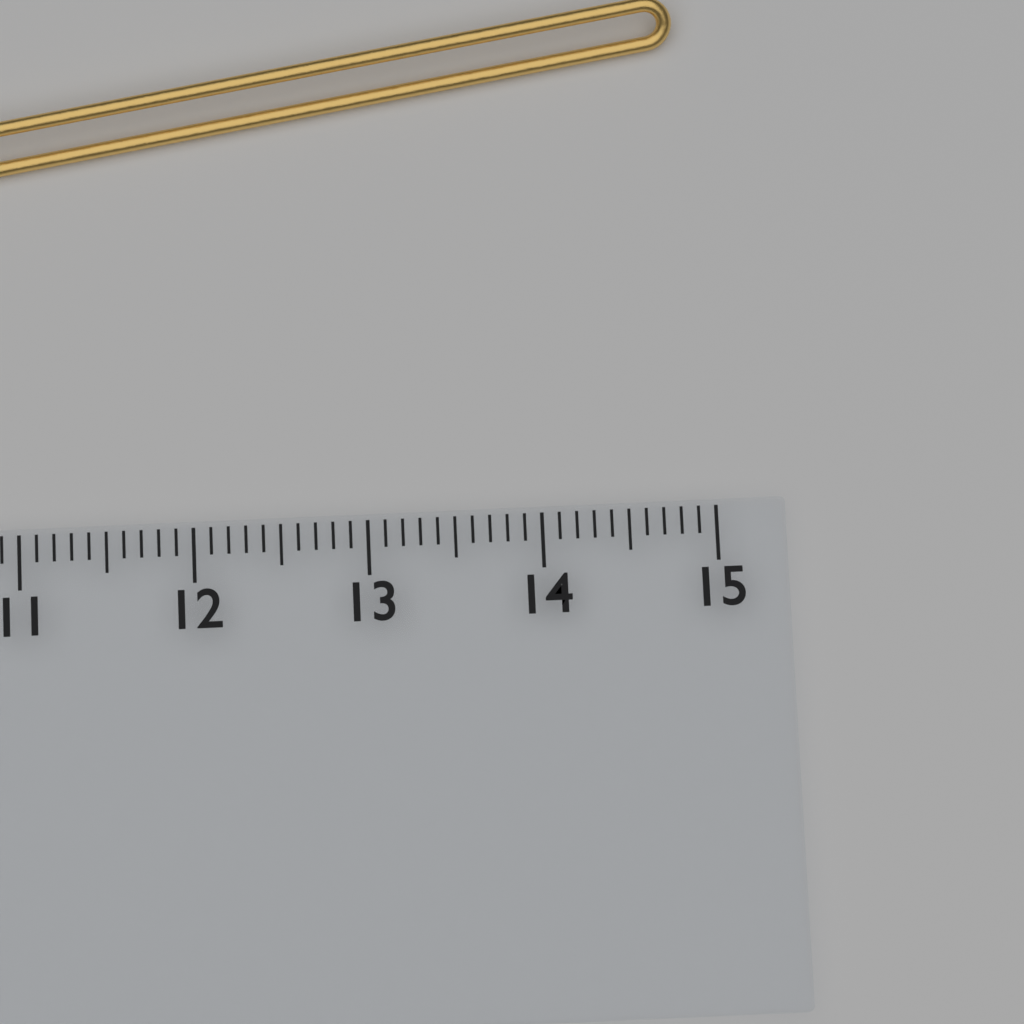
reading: 14.9 cm
